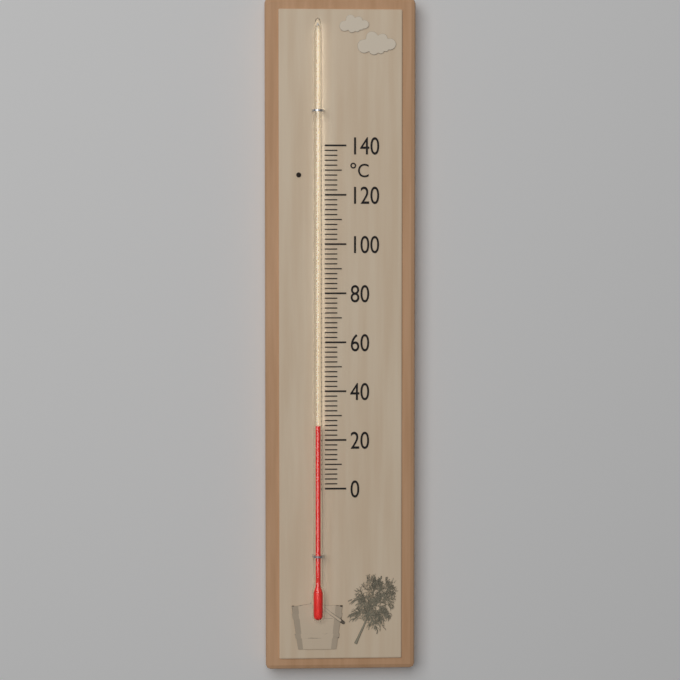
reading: 26 °C
